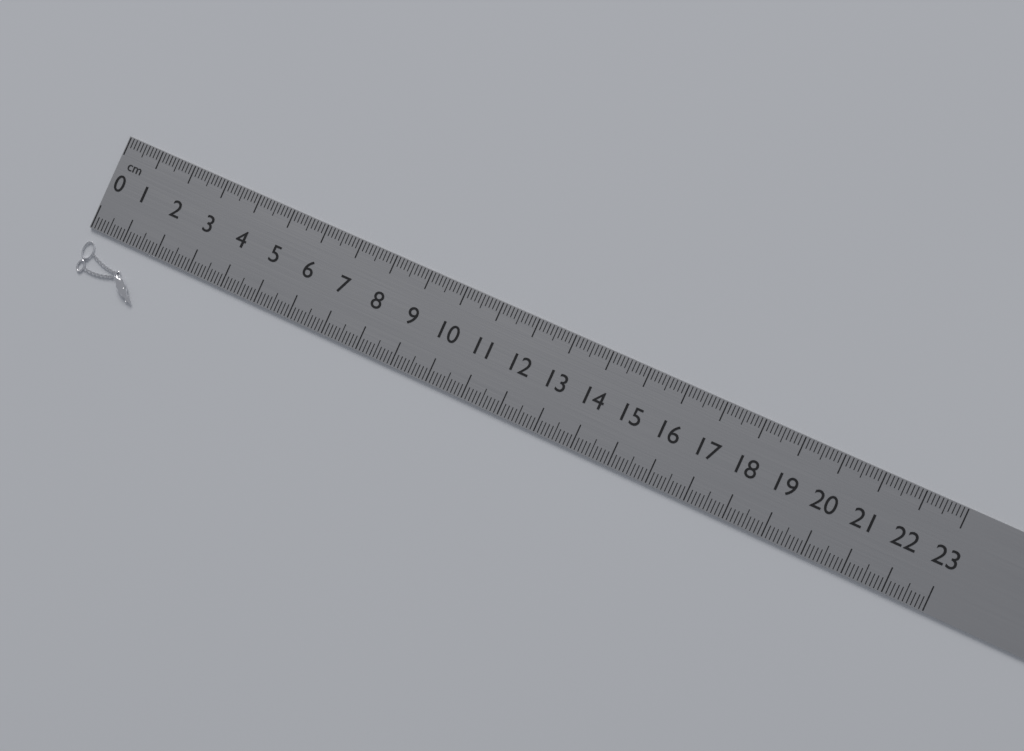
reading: 1.9 cm
